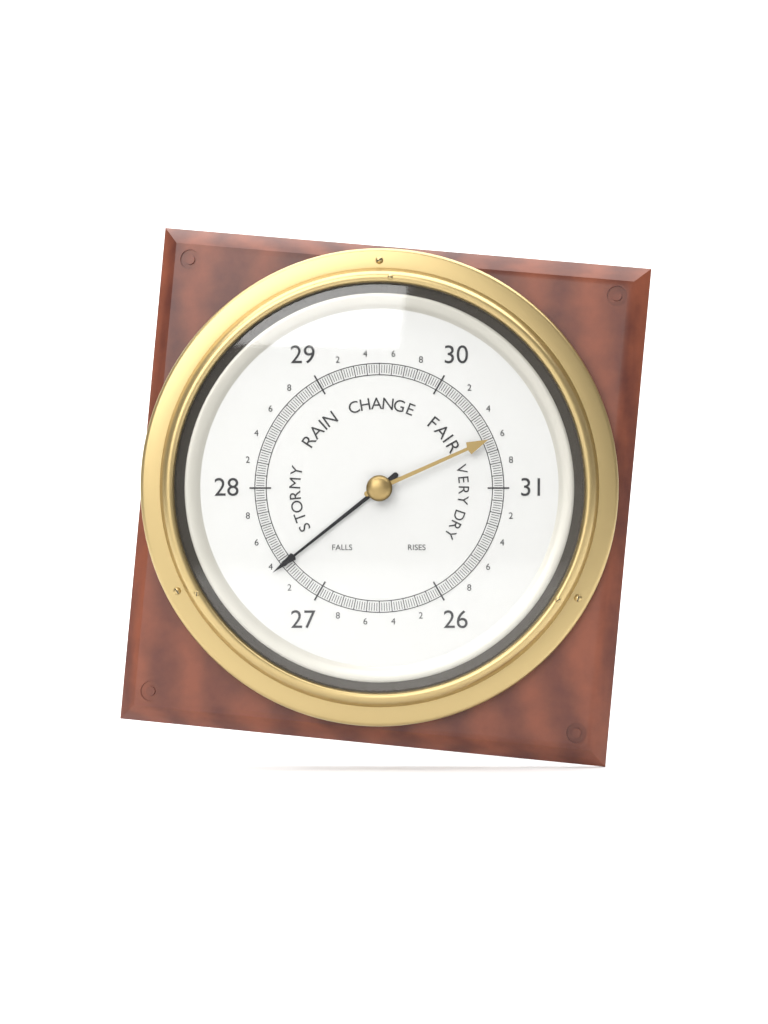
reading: 27.36 (no unit)
